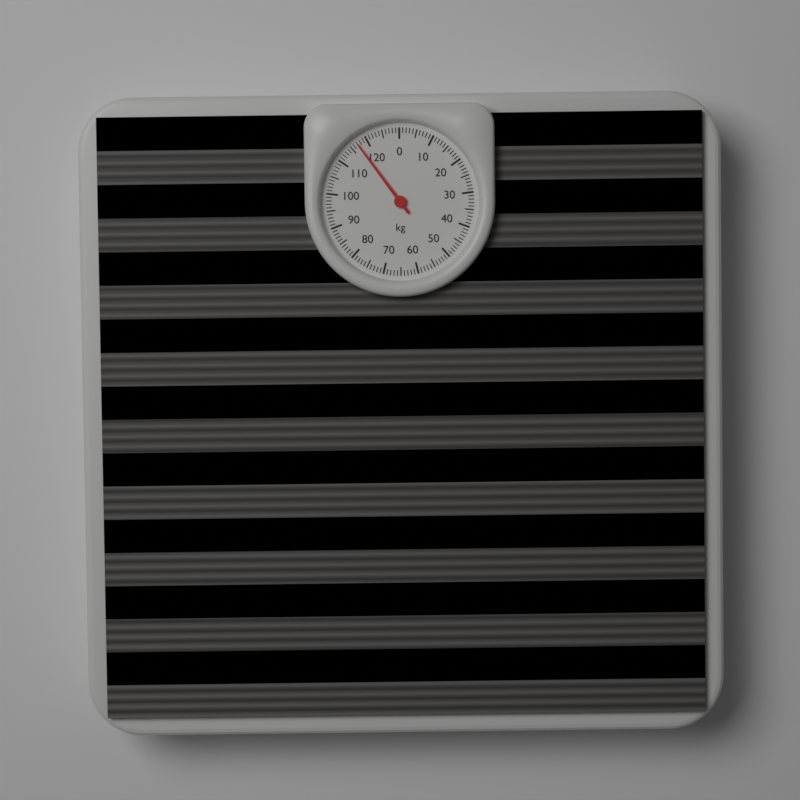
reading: 117 kg
